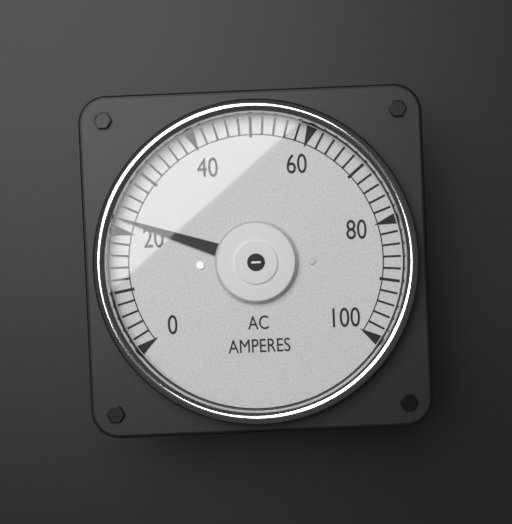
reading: 22 A
